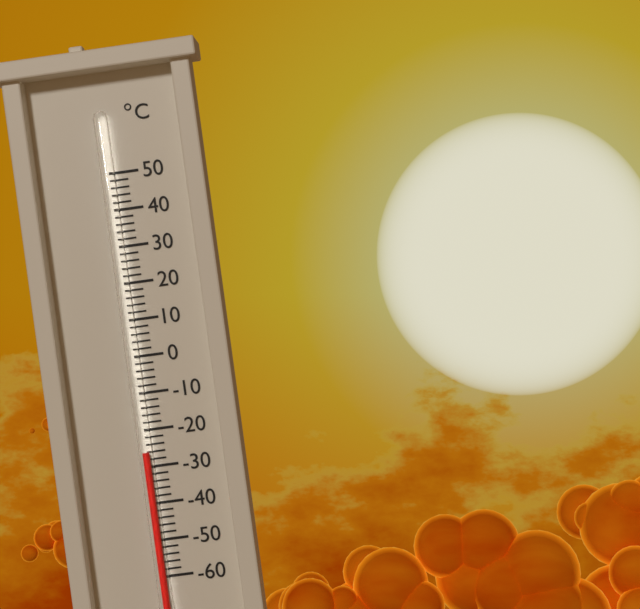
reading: -26 °C
